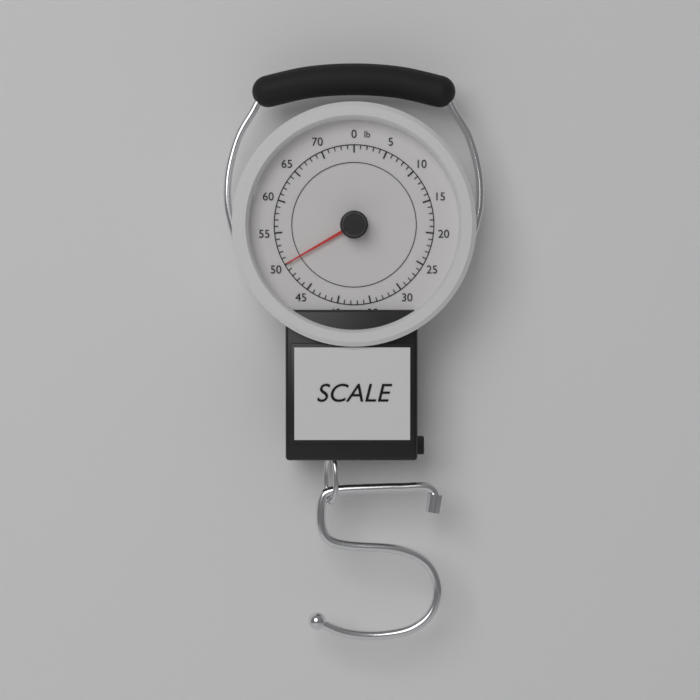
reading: 50 lb
